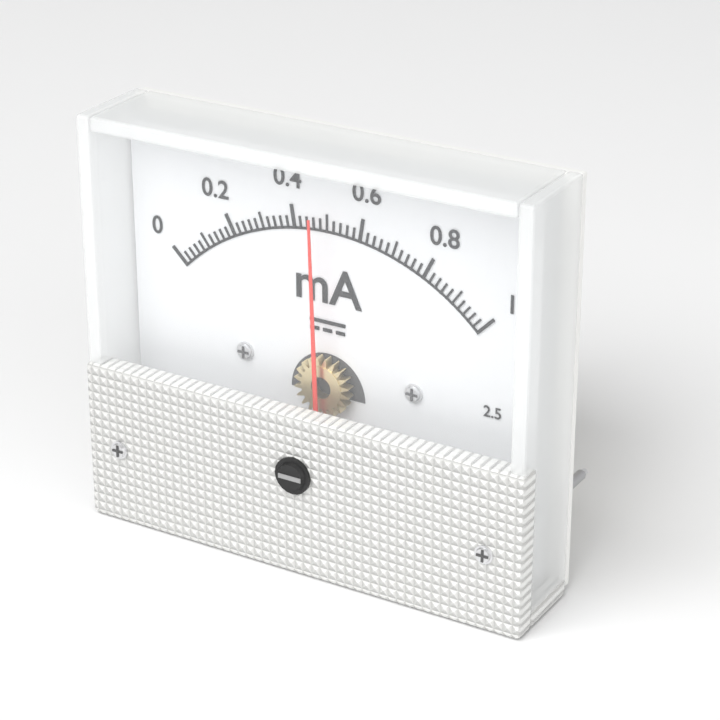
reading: 0.48 mA
